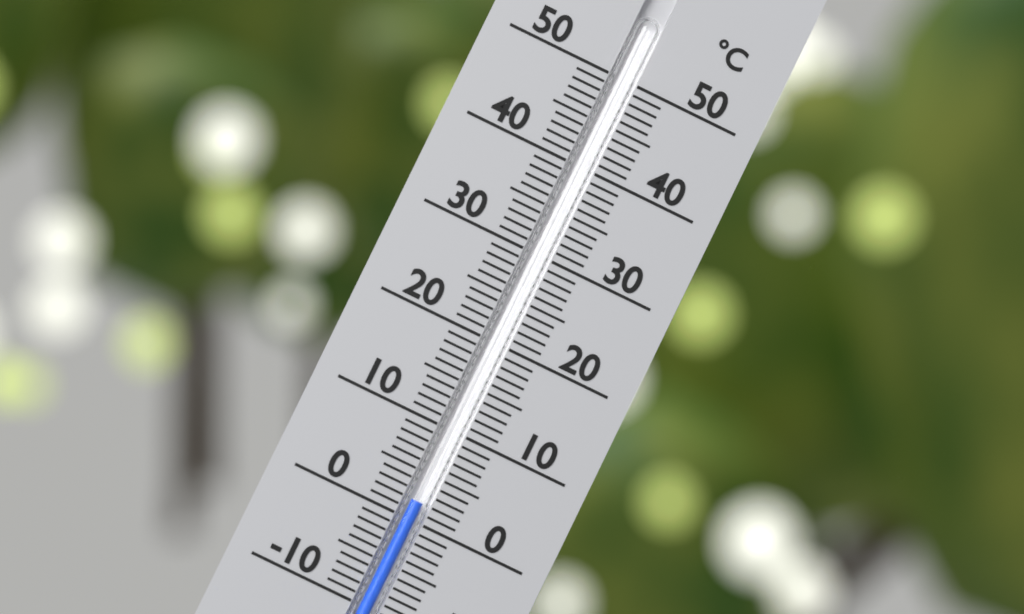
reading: 2 °C
